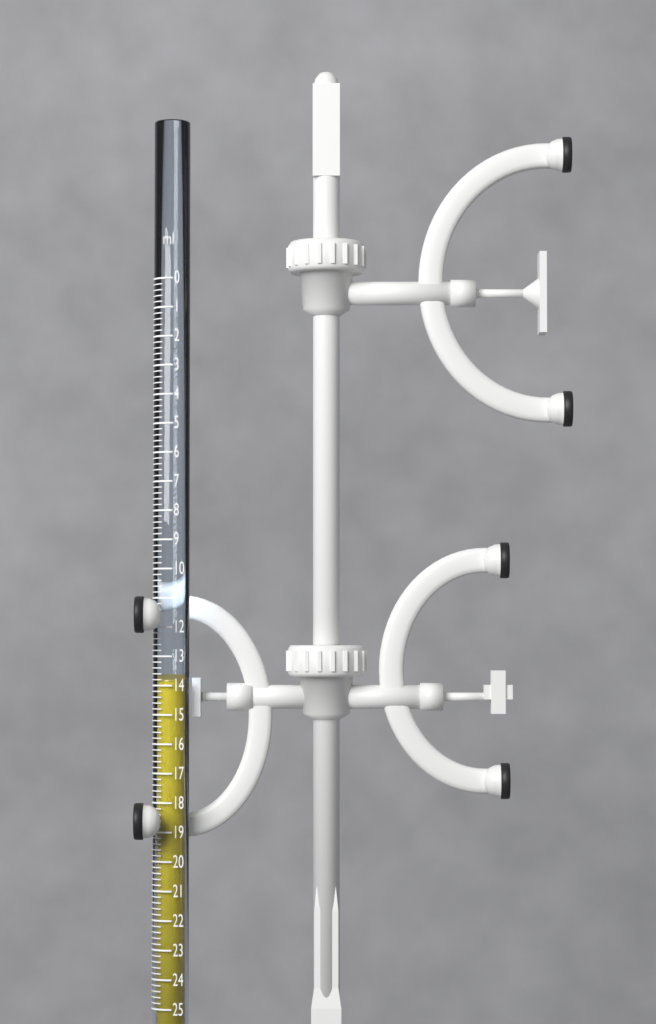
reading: 13.8 ml
